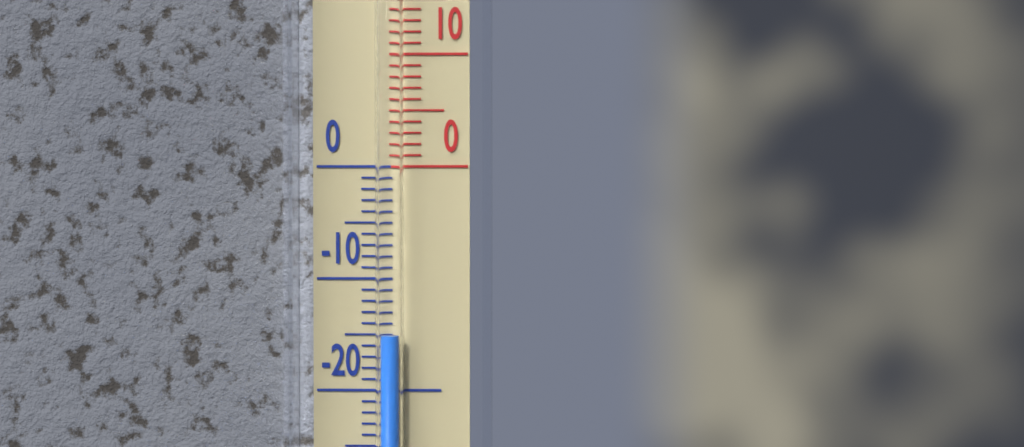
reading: -15 °C
